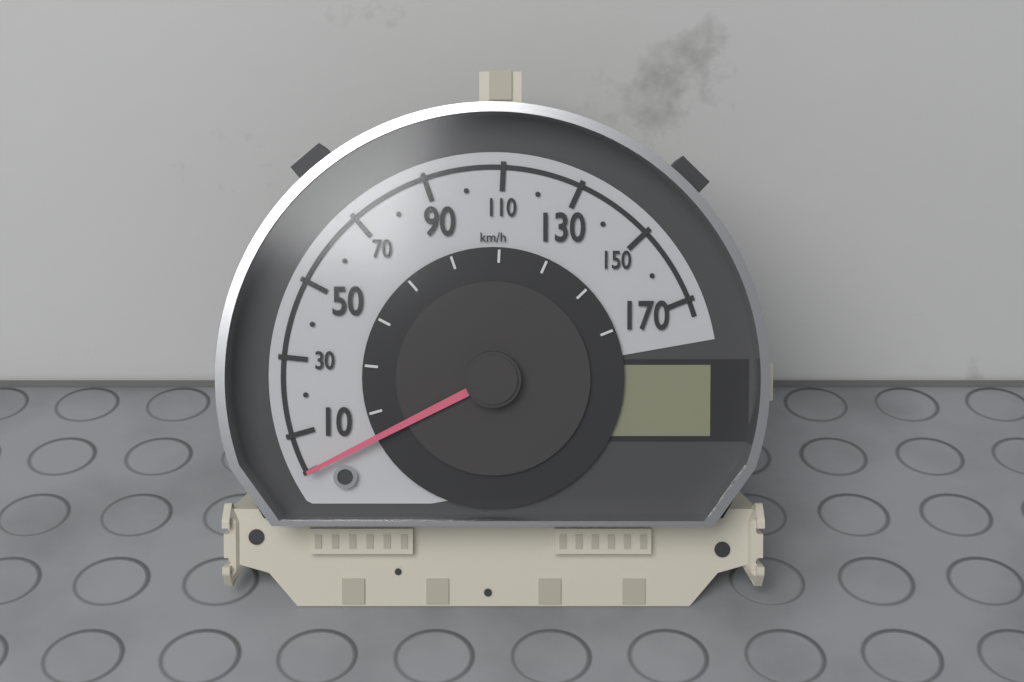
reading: 0 km/h
